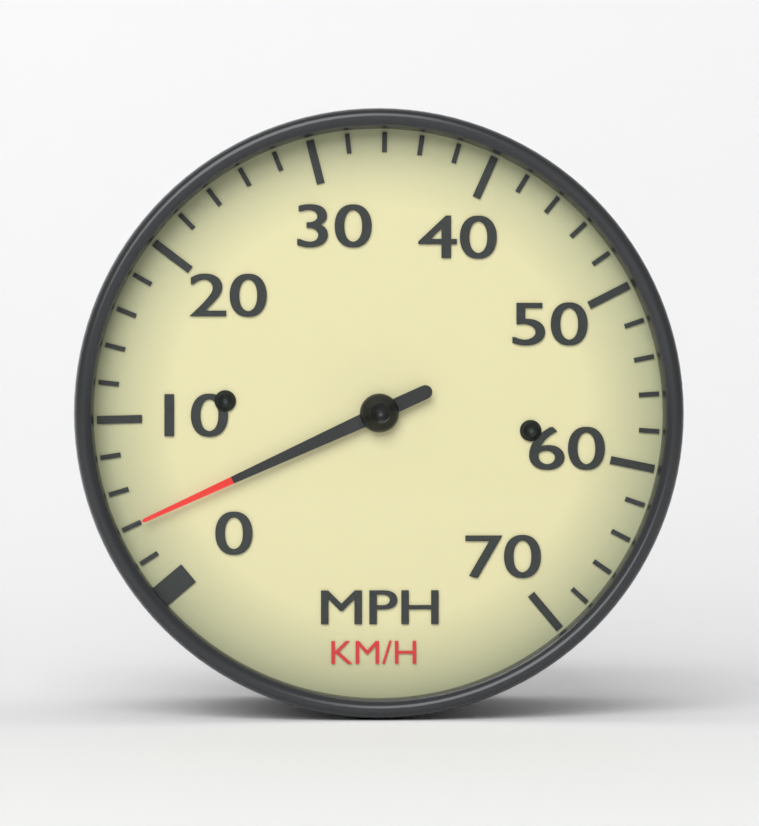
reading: 4 mph
